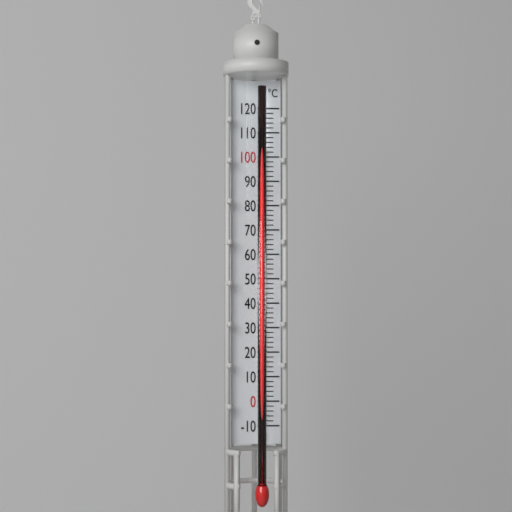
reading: 104 °C
